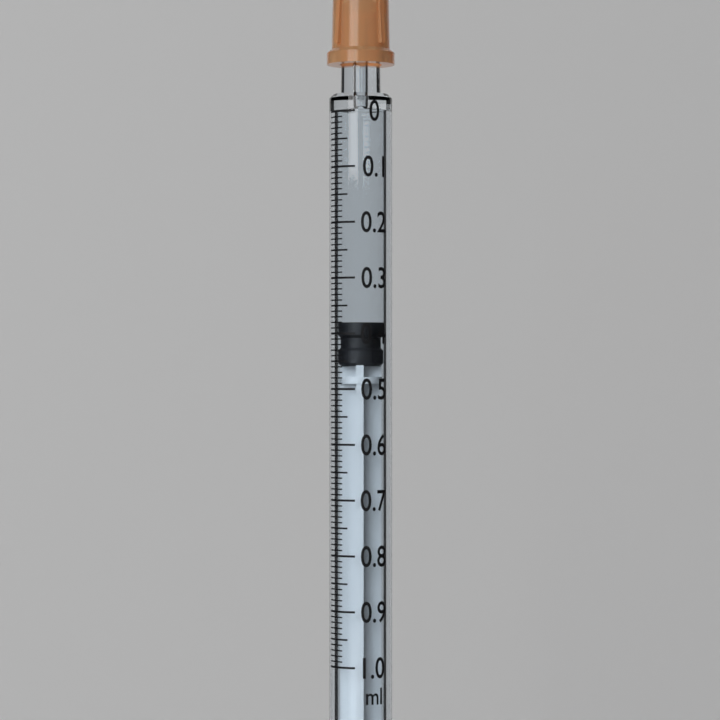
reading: 0.38 ml
